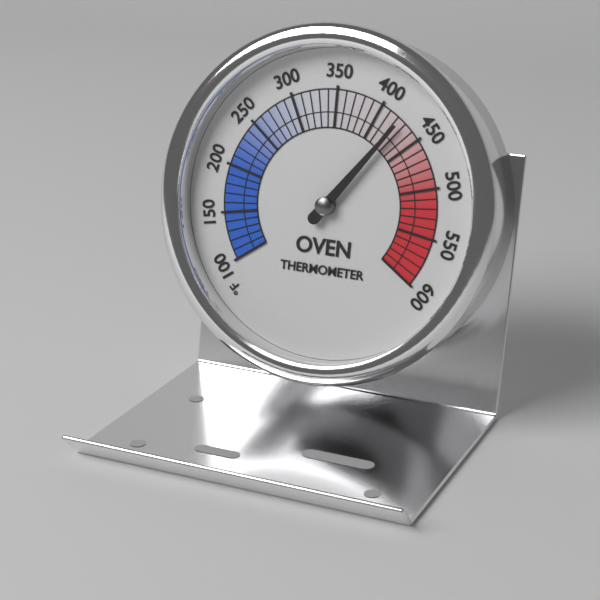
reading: 425 °F
